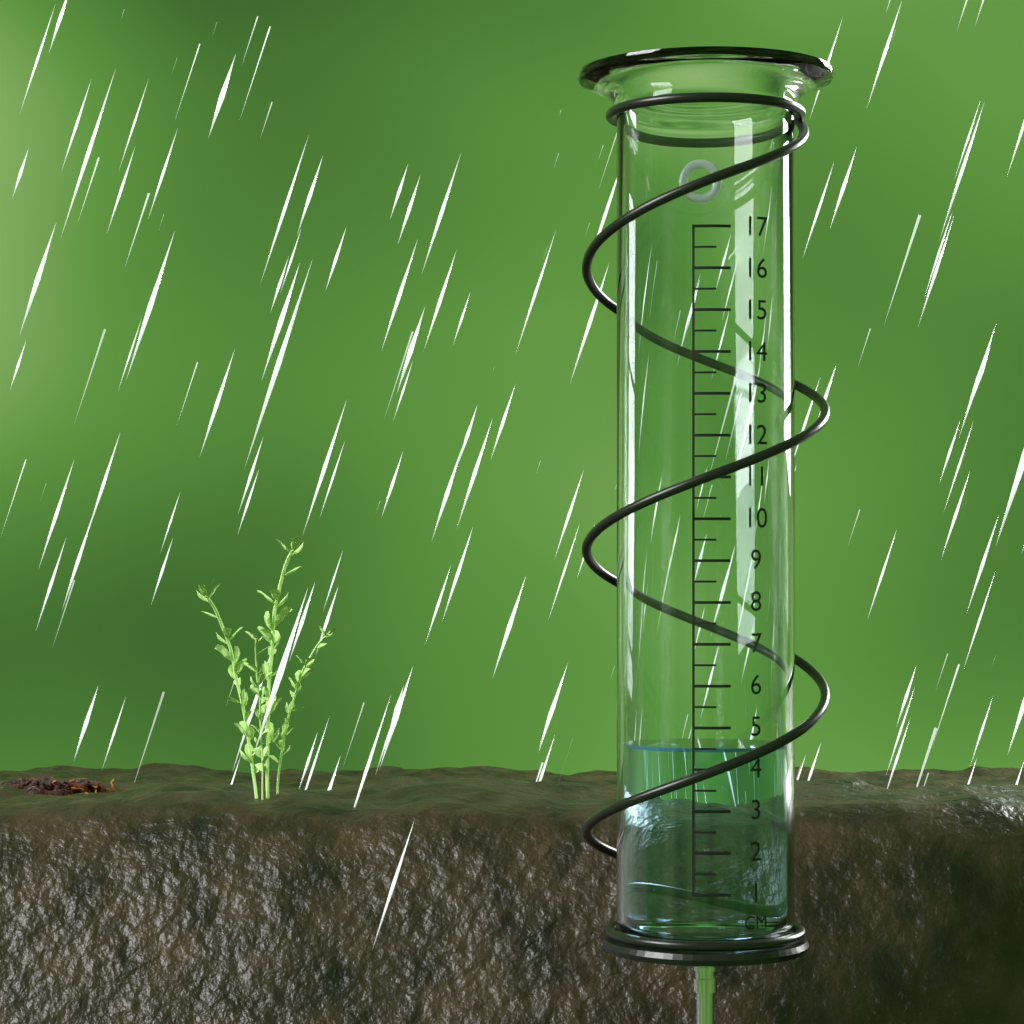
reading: 4.5 cm
